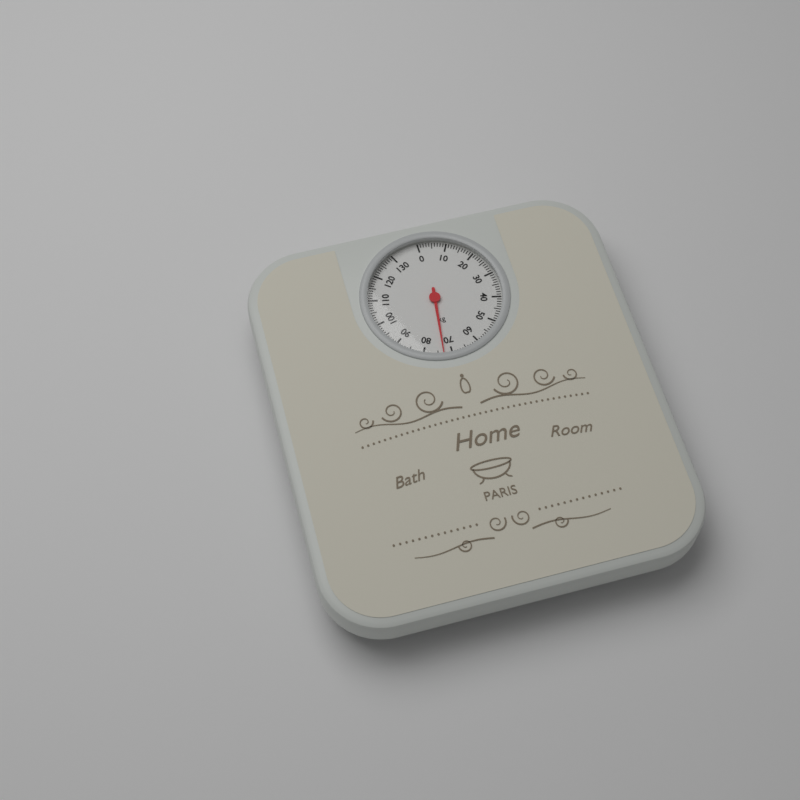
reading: 73 kg
